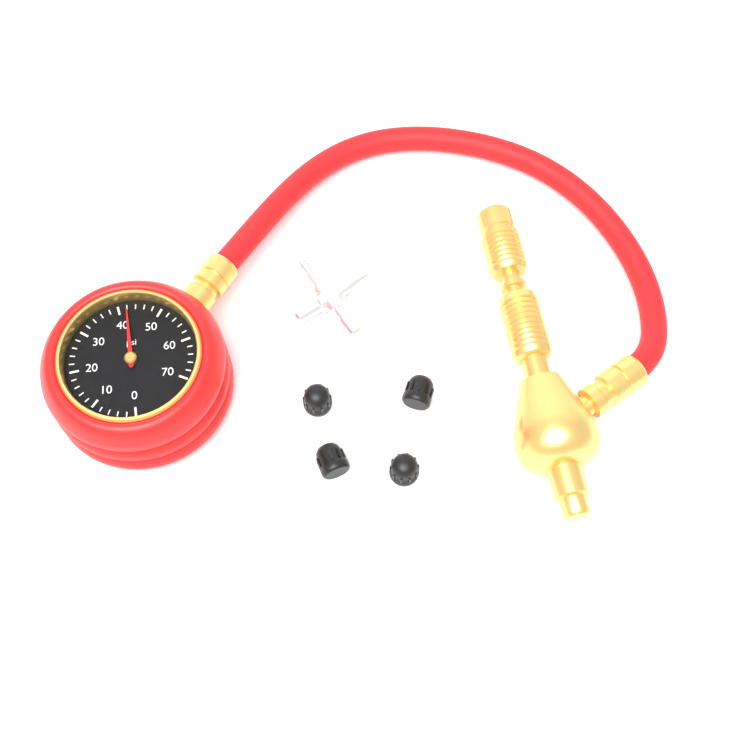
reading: 42 psi
